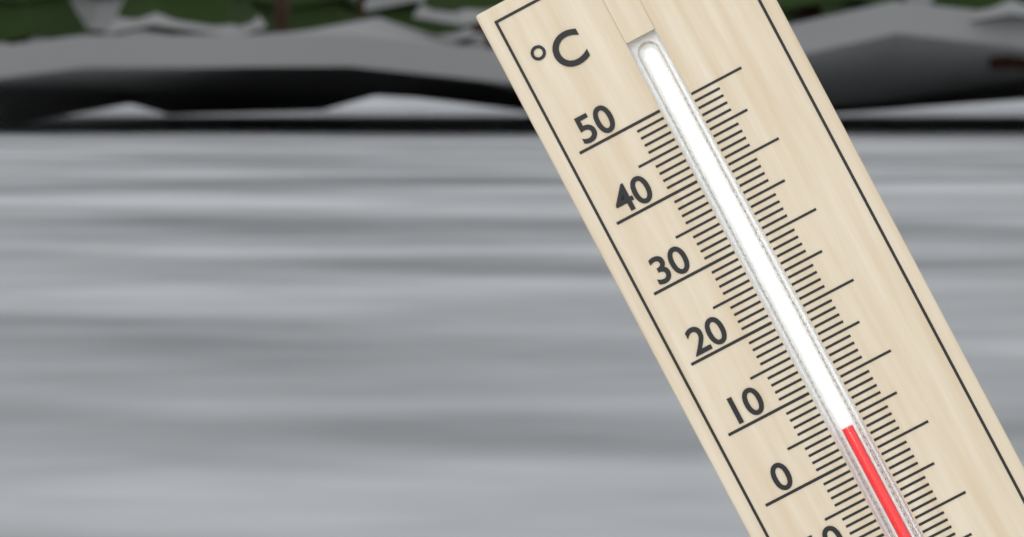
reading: 4 °C
